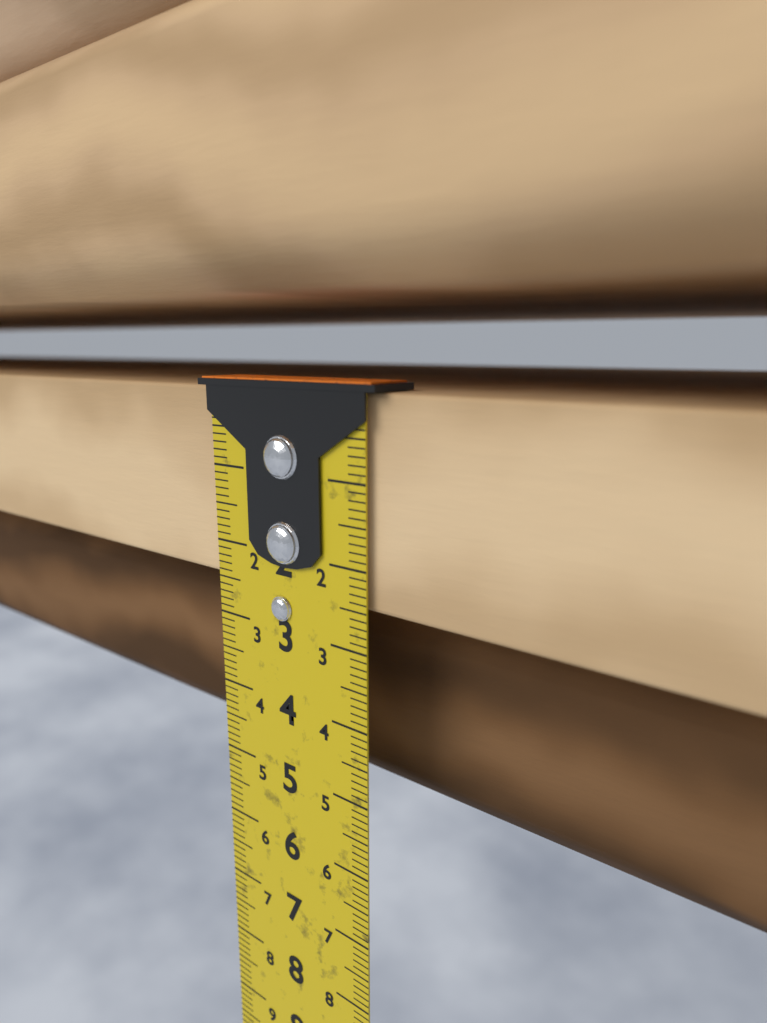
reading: 2.5 cm
